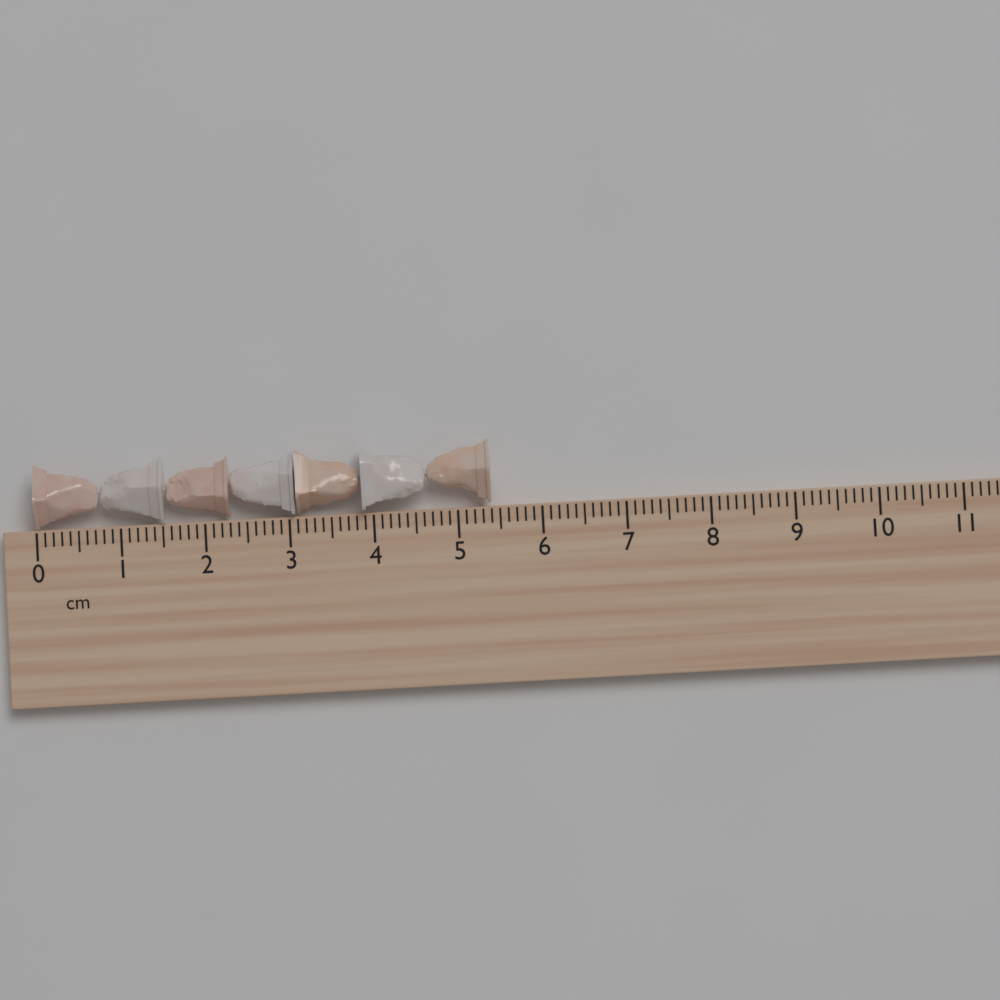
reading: 5.4 cm
